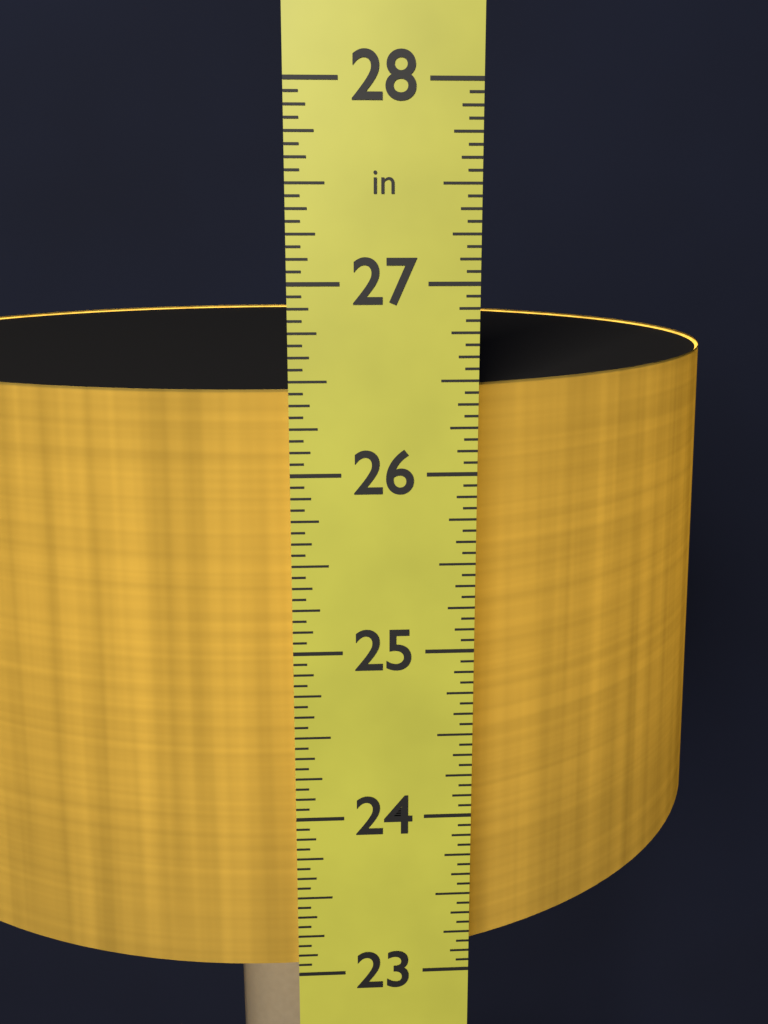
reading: 26.4375 in
